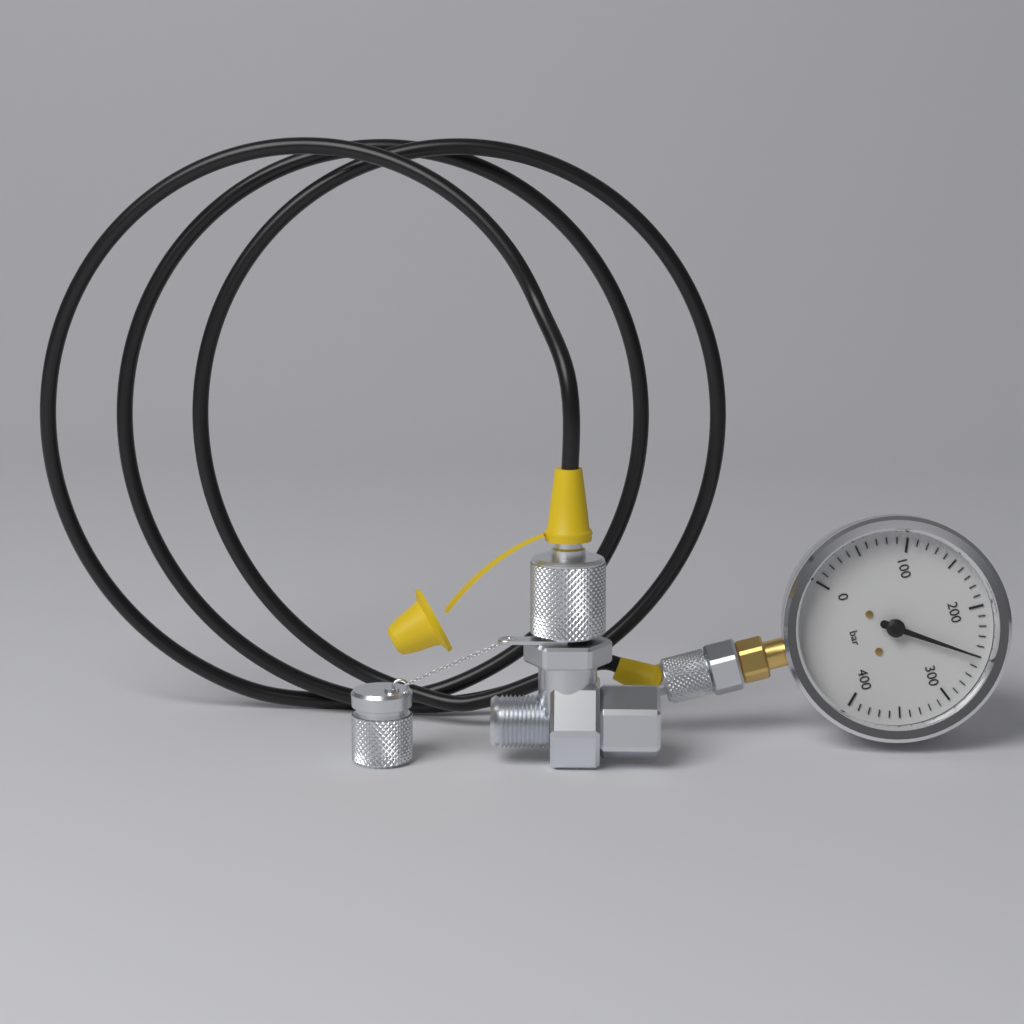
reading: 250 bar
